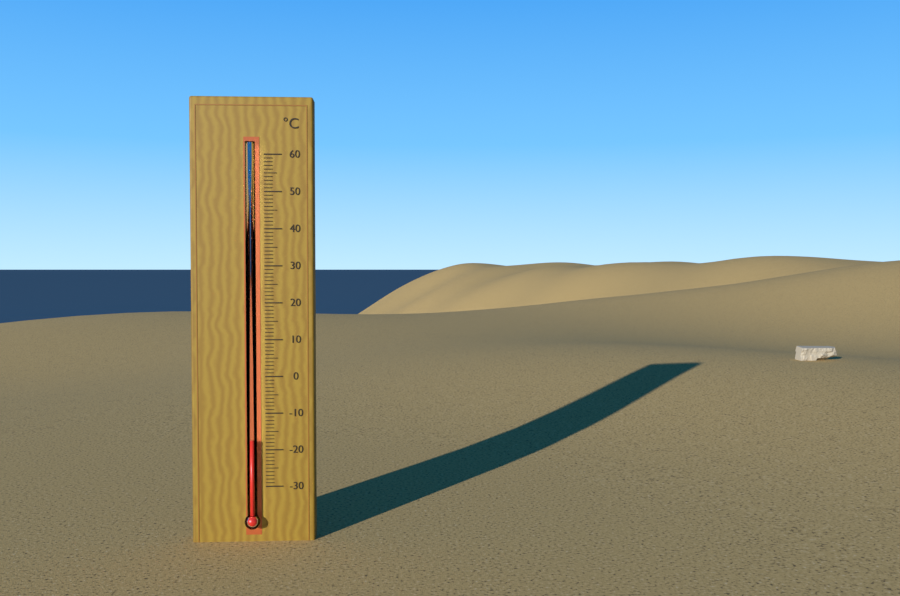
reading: -17 °C
